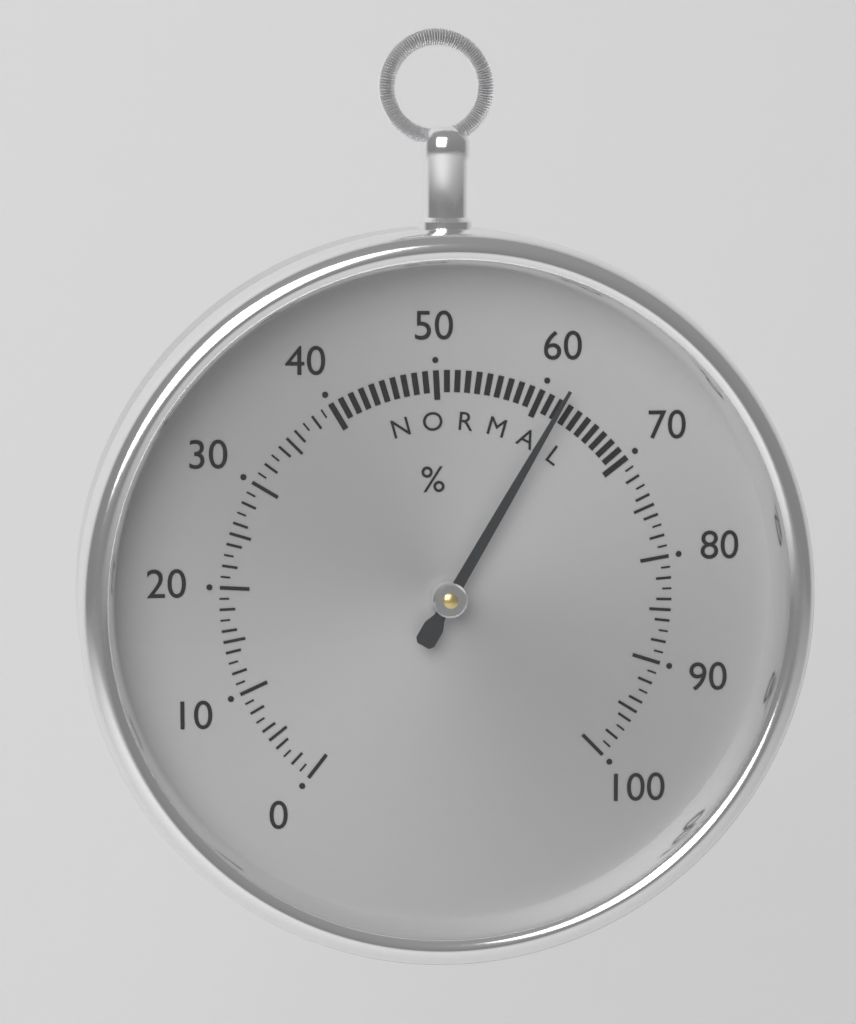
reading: 62 %
